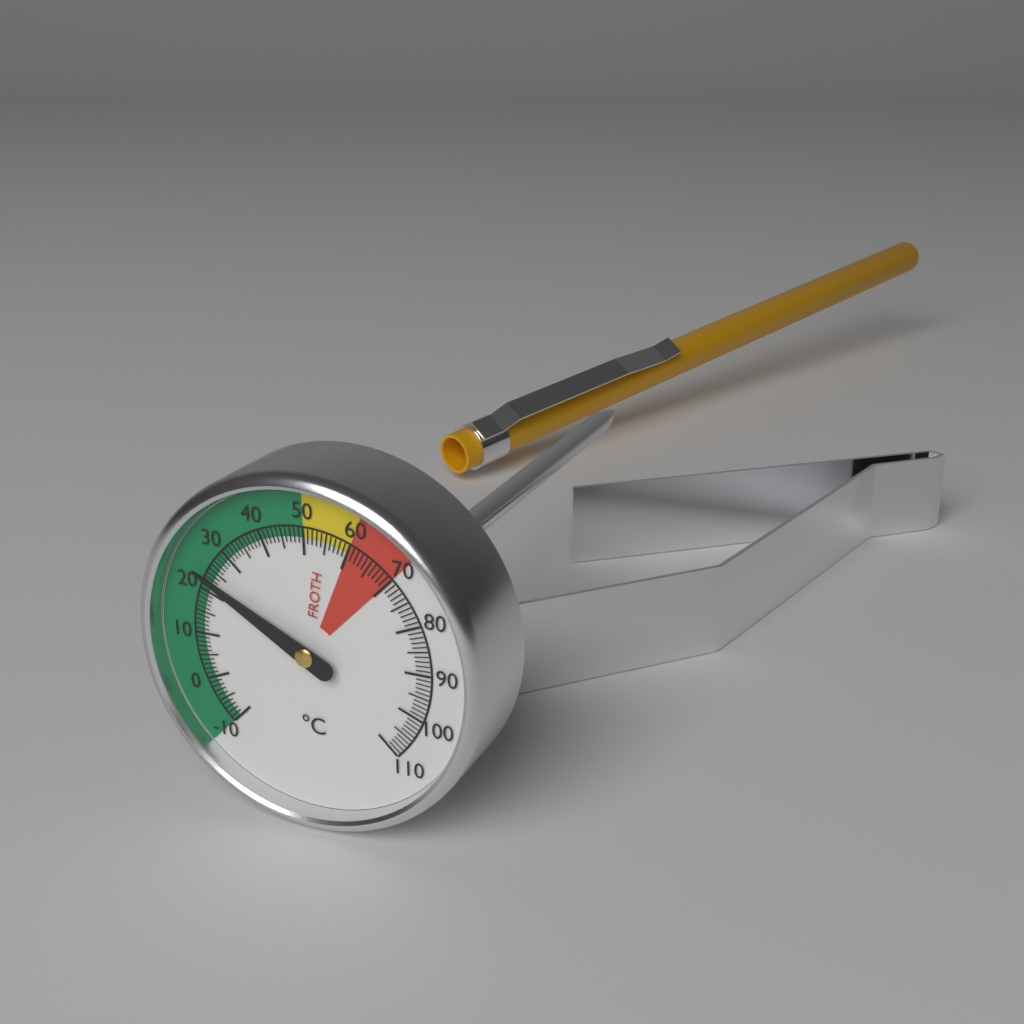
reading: 23 °C
